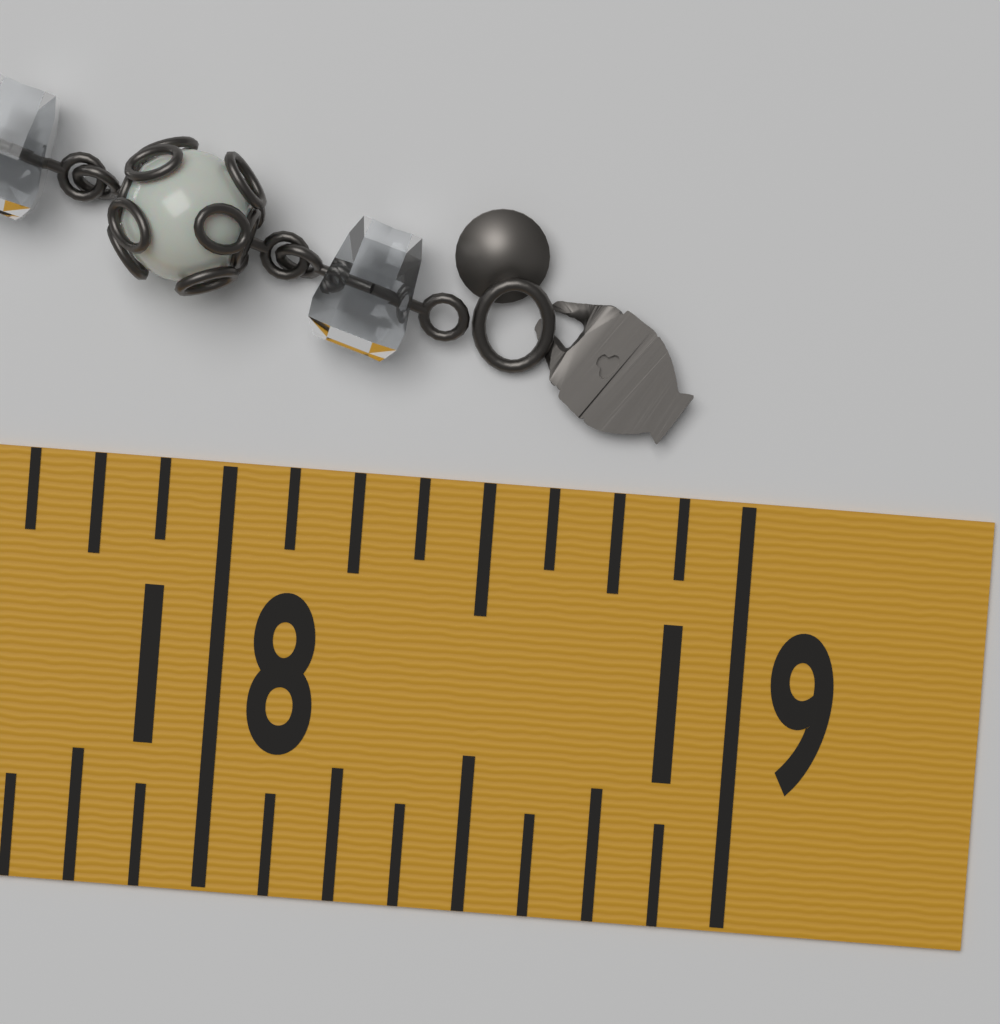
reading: 18.875 in
